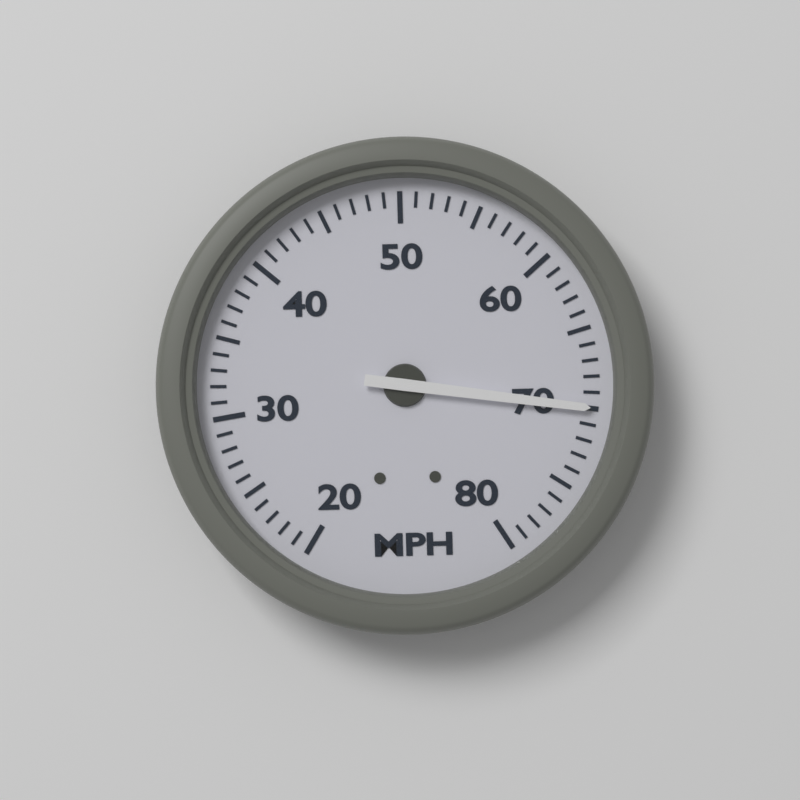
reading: 70 MPH
